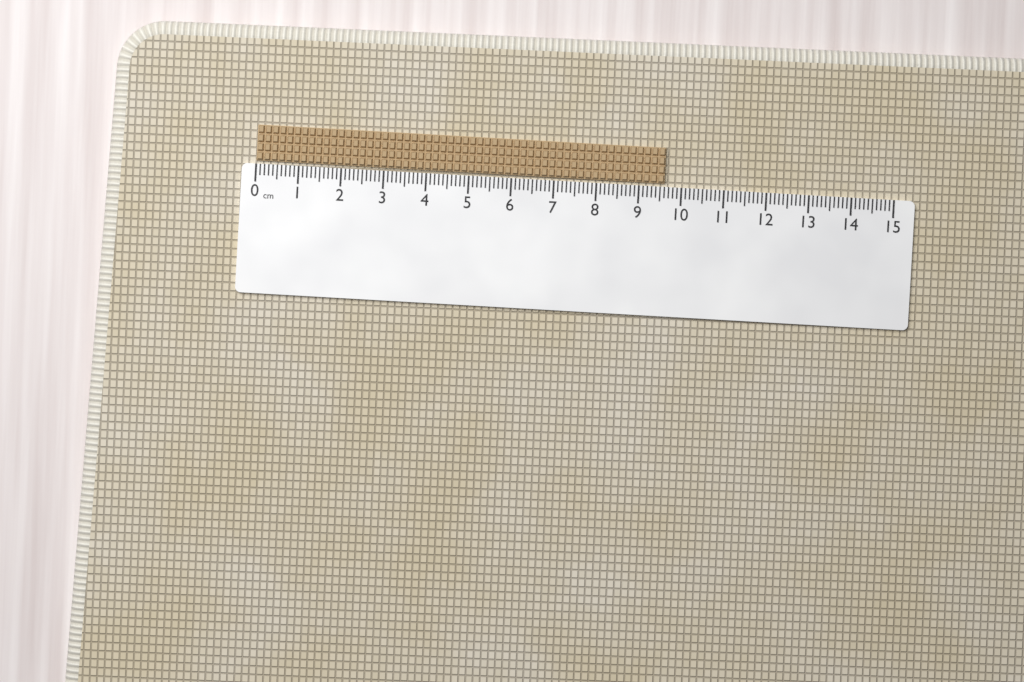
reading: 9.6 cm
